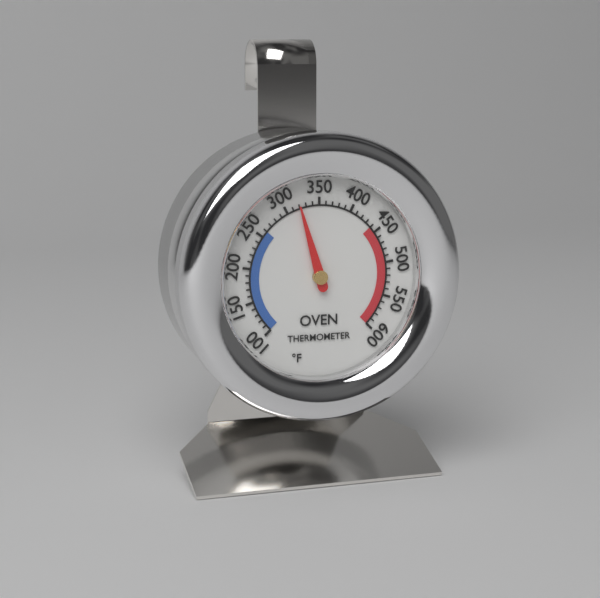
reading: 320 °F
